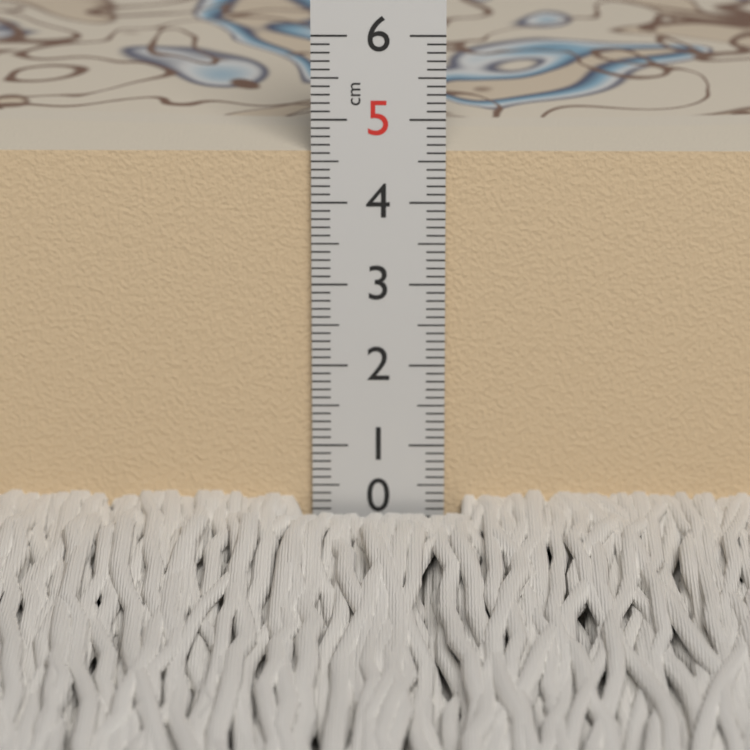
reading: 4.6 cm
